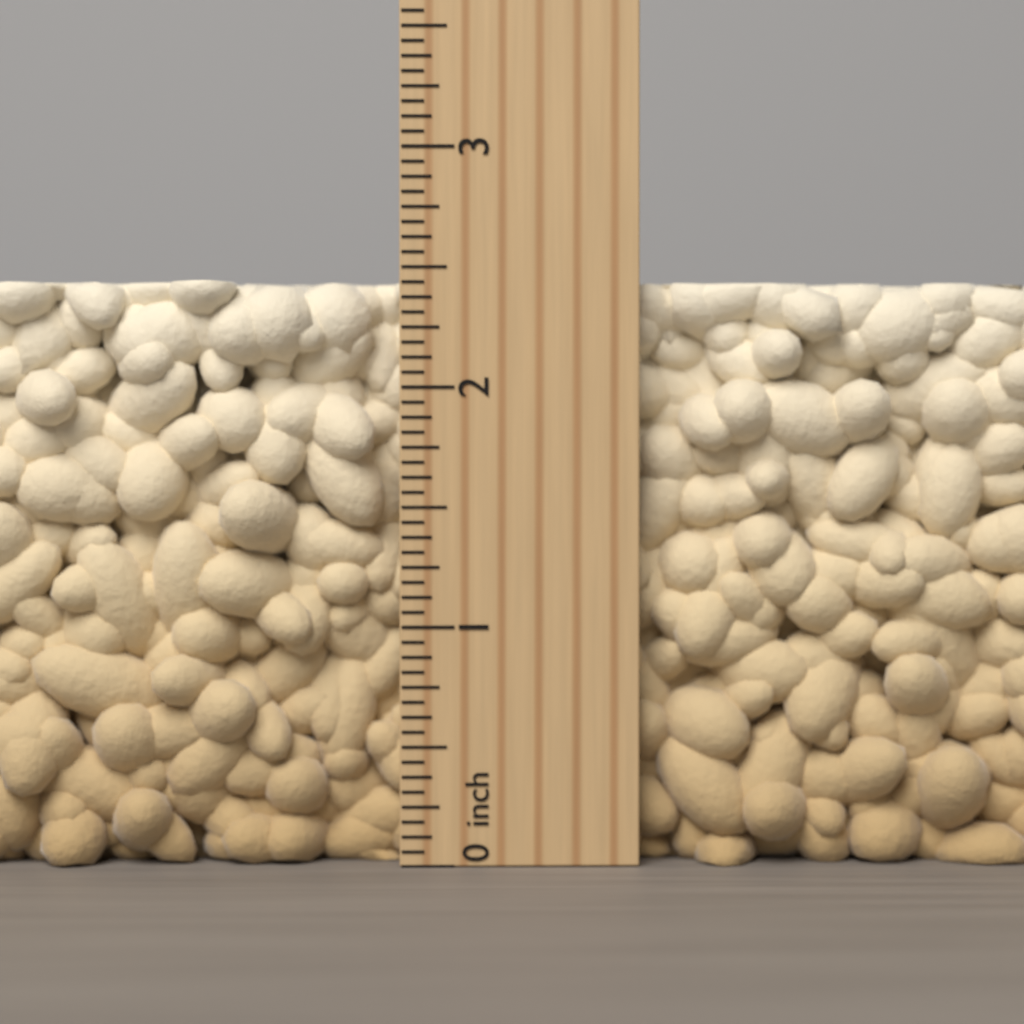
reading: 2.4375 inch
